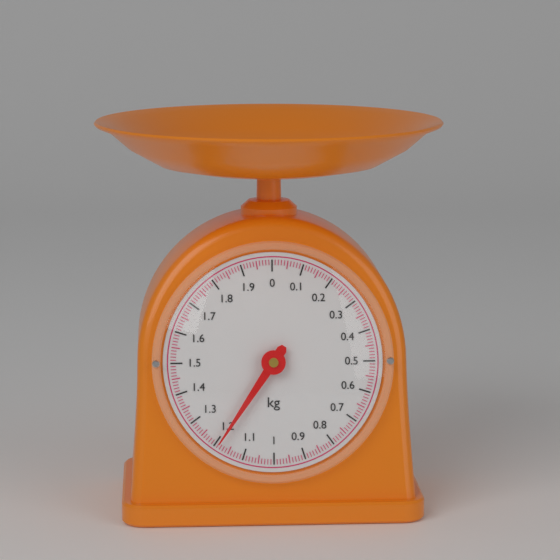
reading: 1.19 kg
